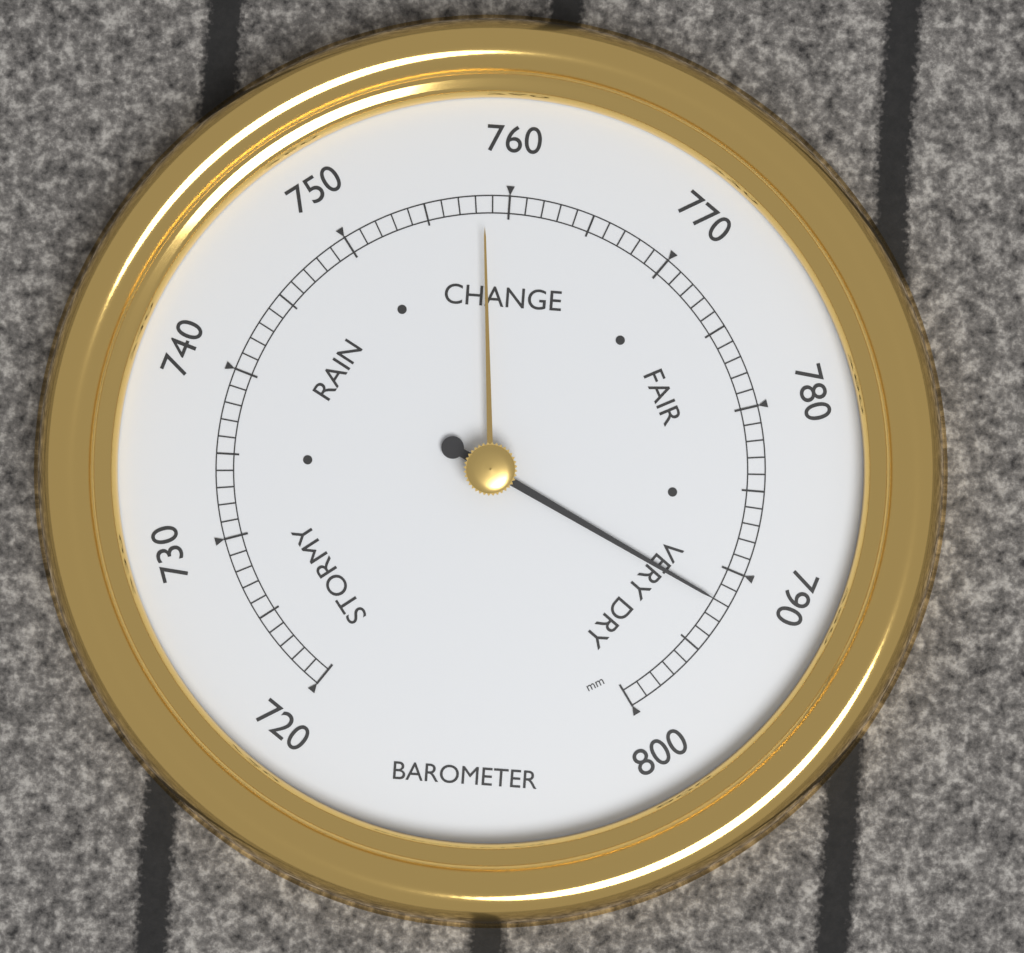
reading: 792 mm
